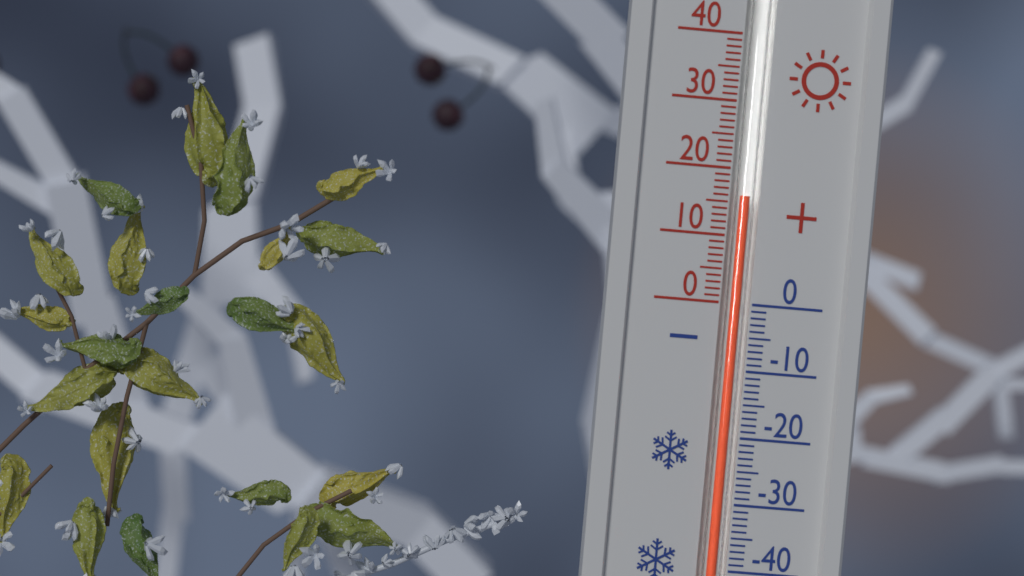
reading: 16 (no unit)
